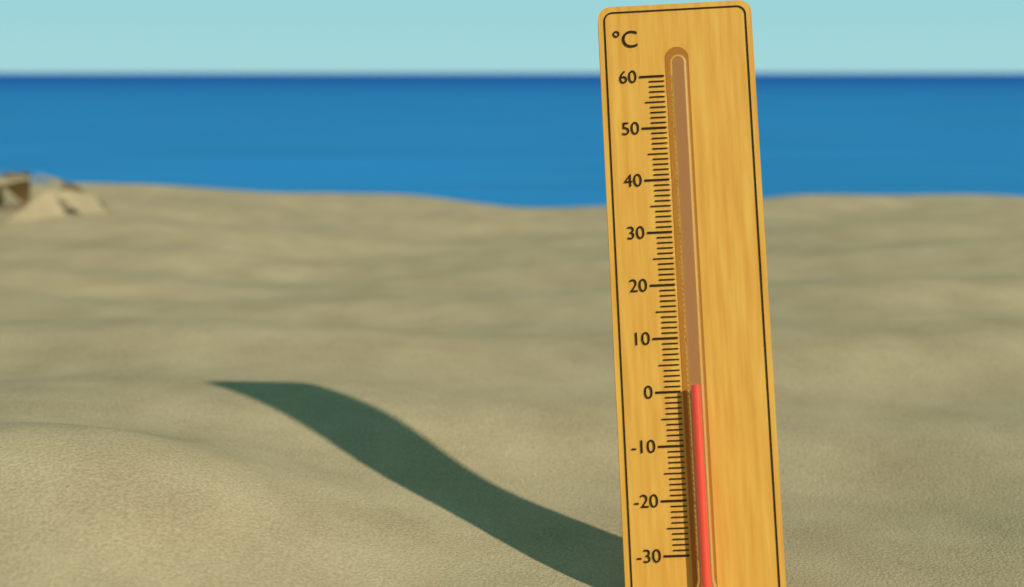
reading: 1 °C
